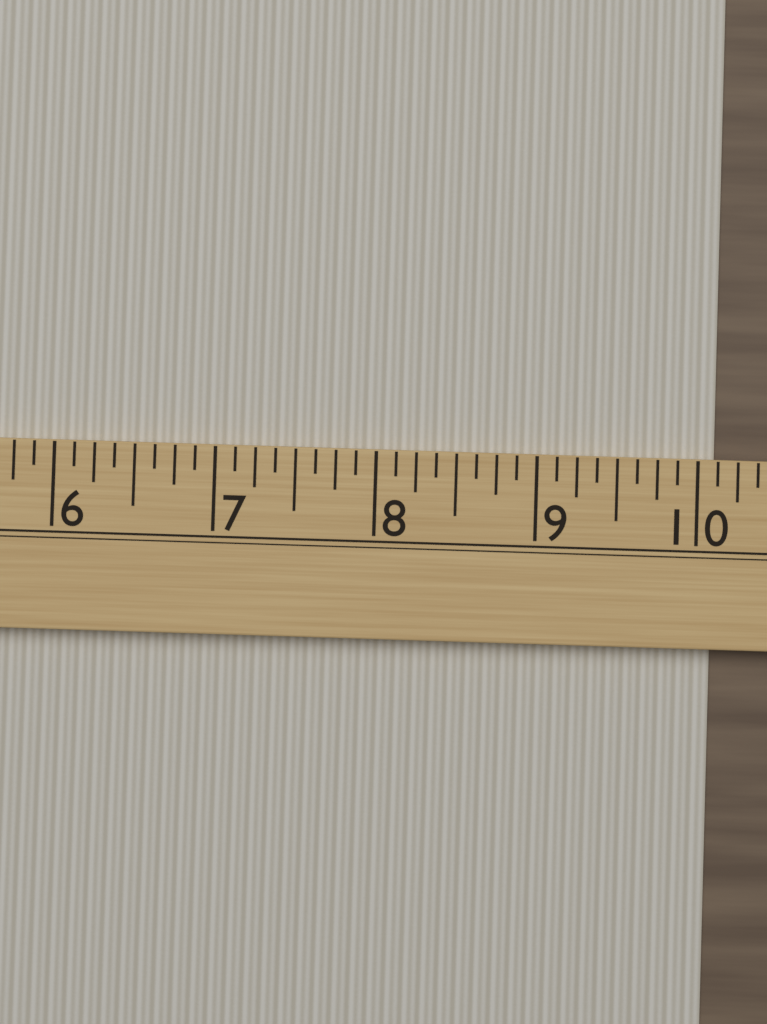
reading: 10.125 (no unit)
